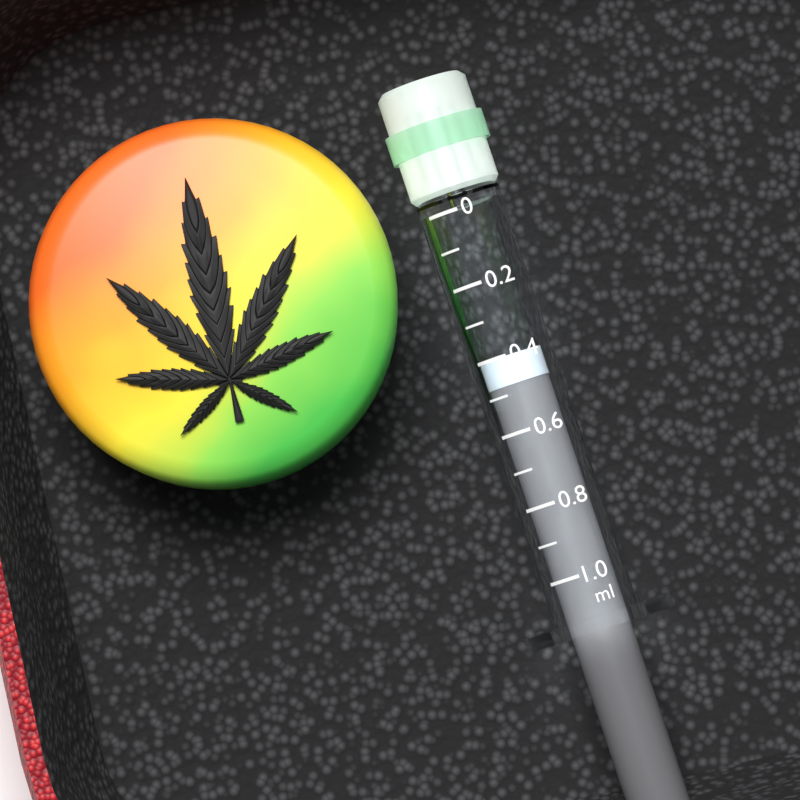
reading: 0.4 ml
